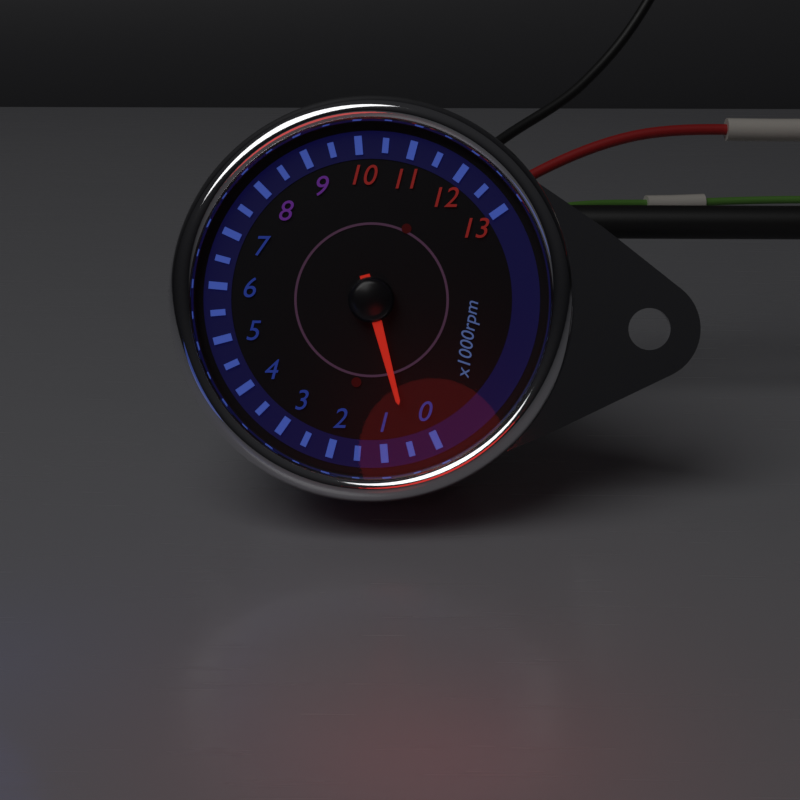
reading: 500 rpm
